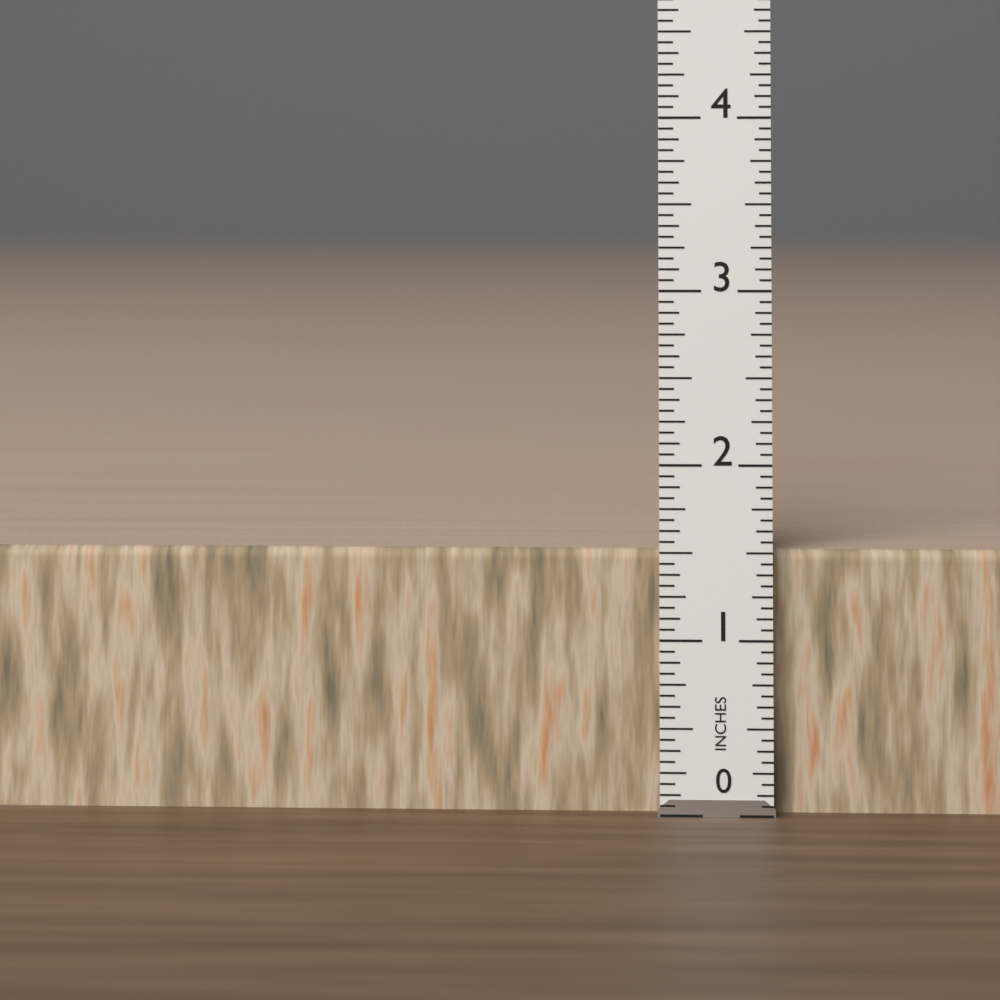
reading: 1.5000 in
